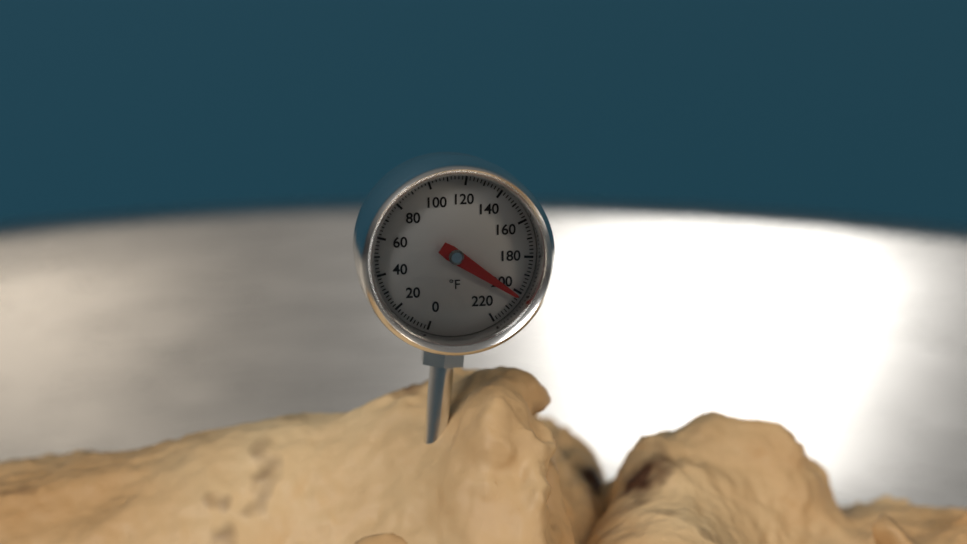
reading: 202 °F
